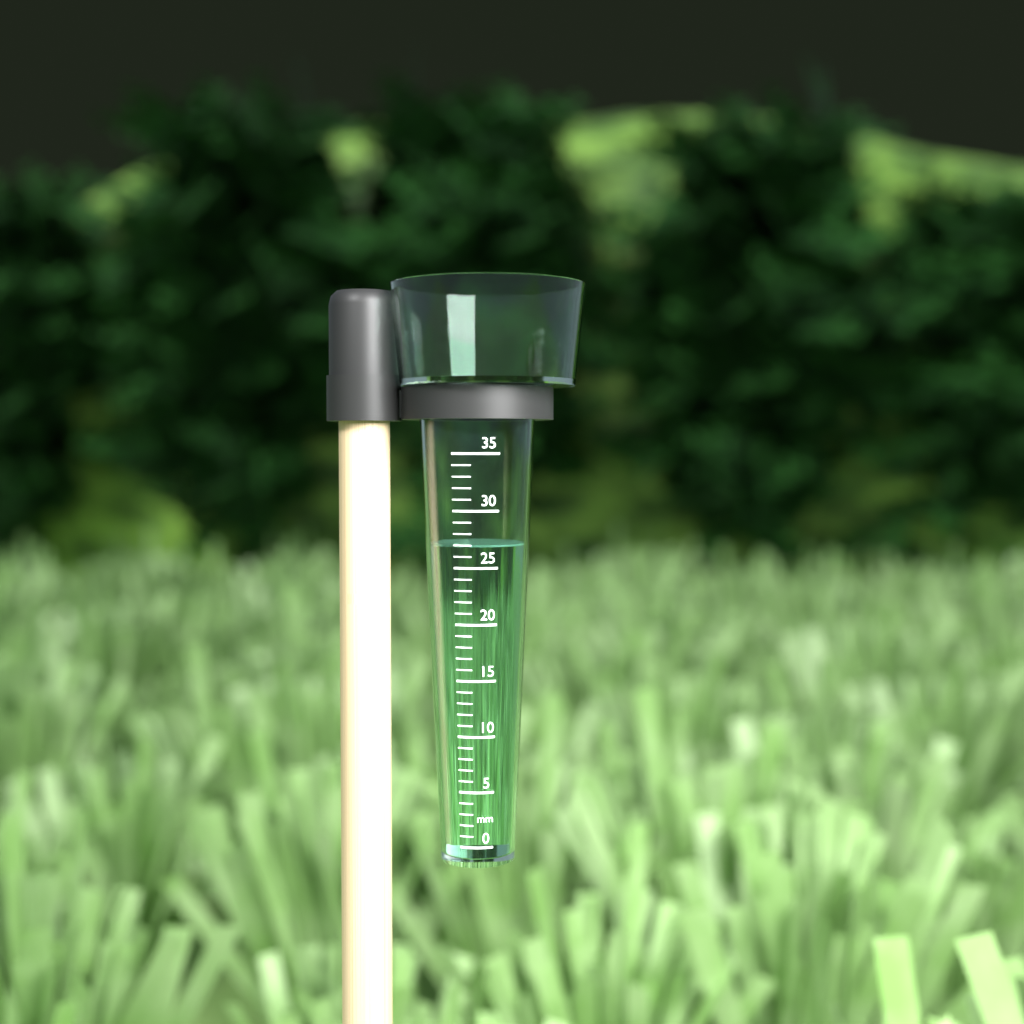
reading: 27 mm
